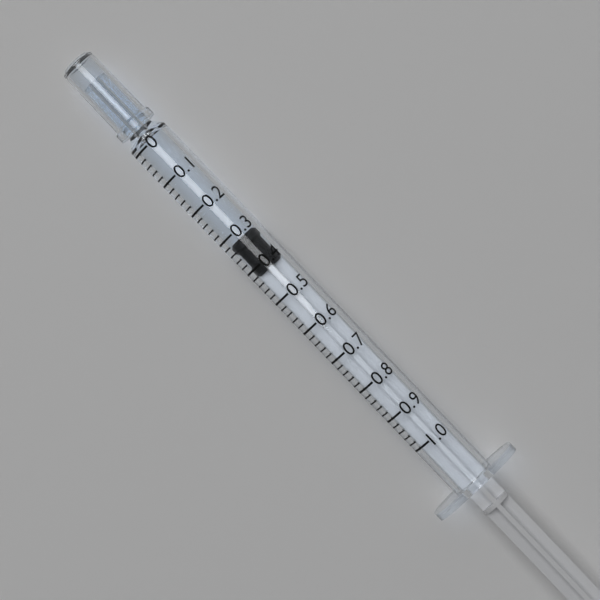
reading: 0.32 (no unit)
